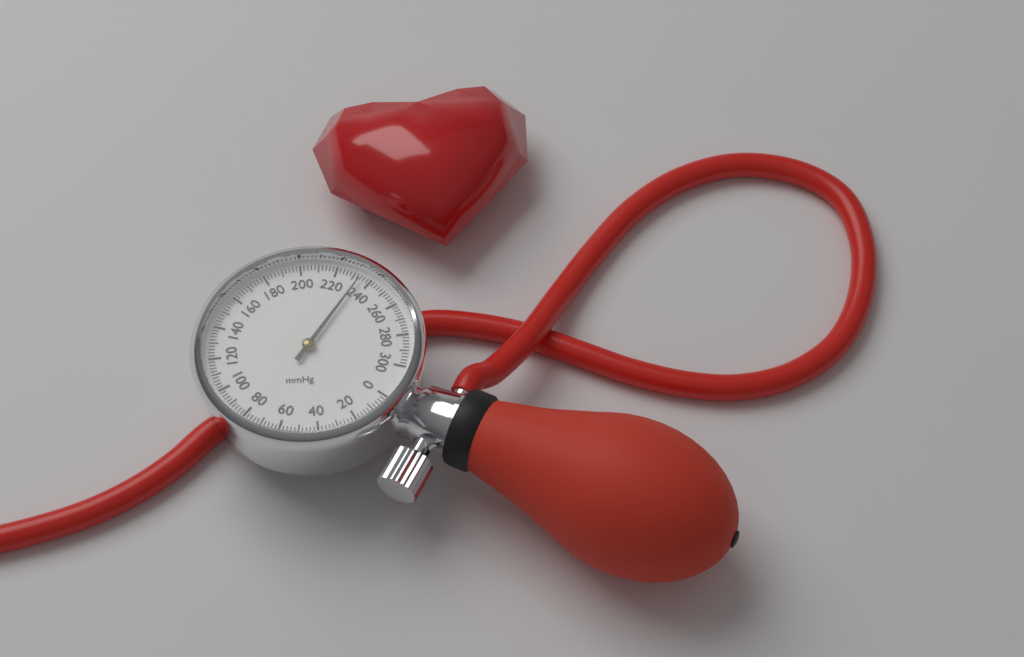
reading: 234 mmHg
